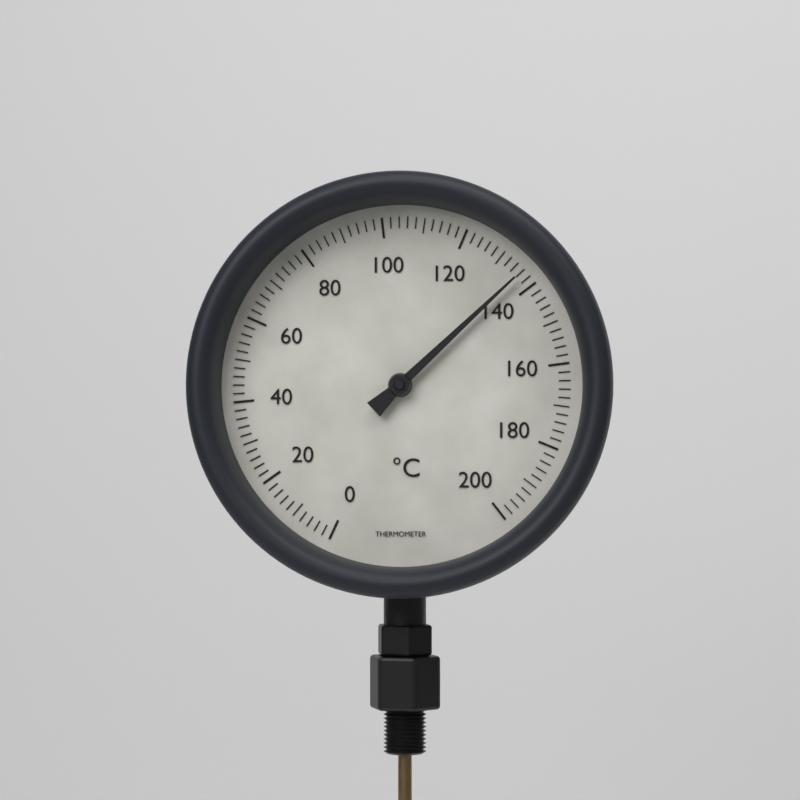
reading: 136 °C
